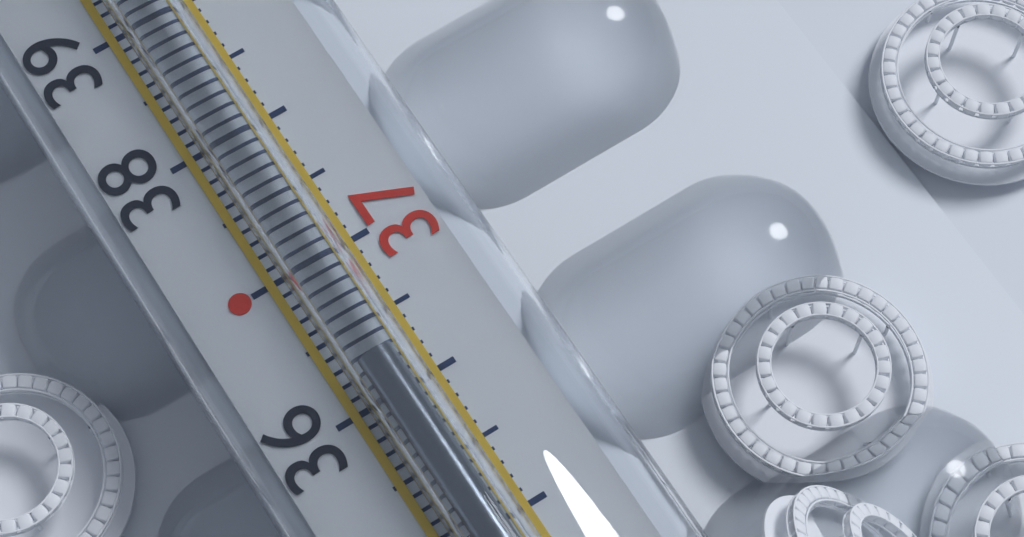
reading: 36.2 °C
